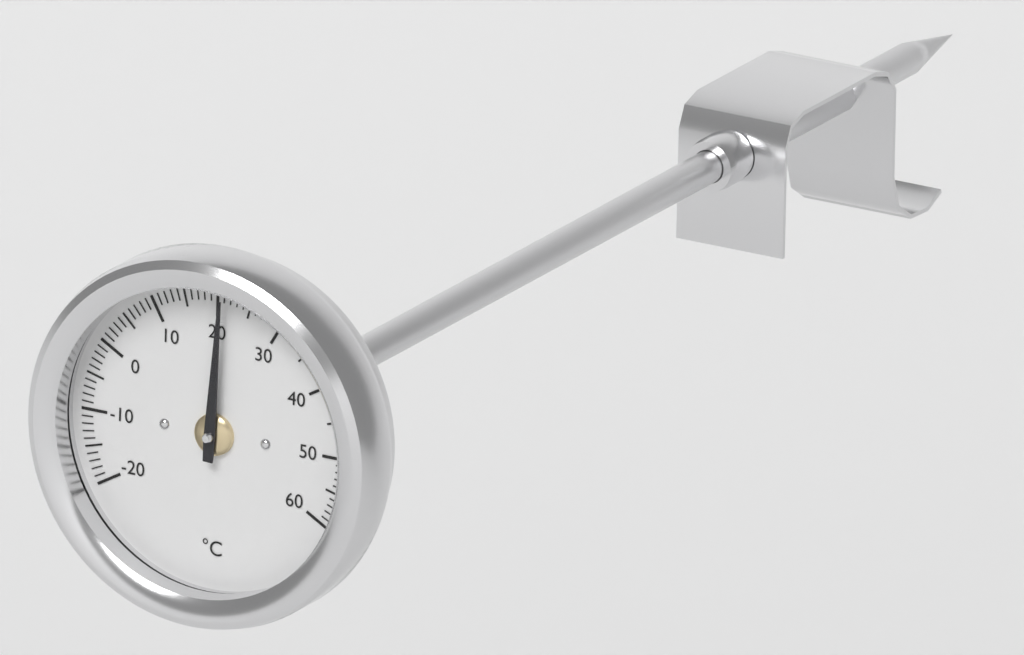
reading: 21 °C
